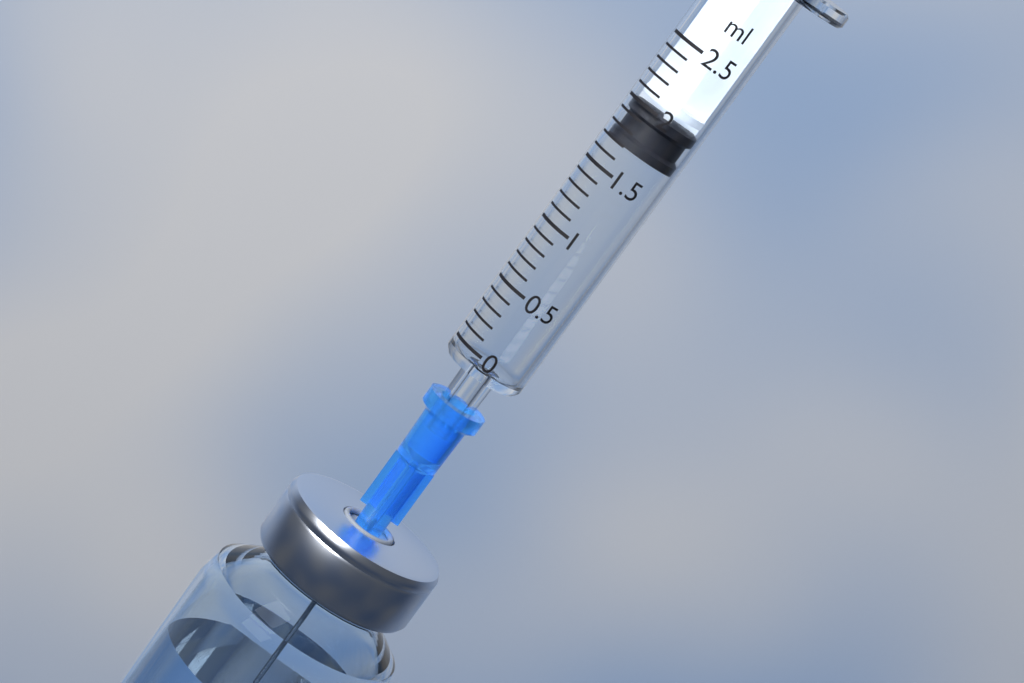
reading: 1.7 ml
